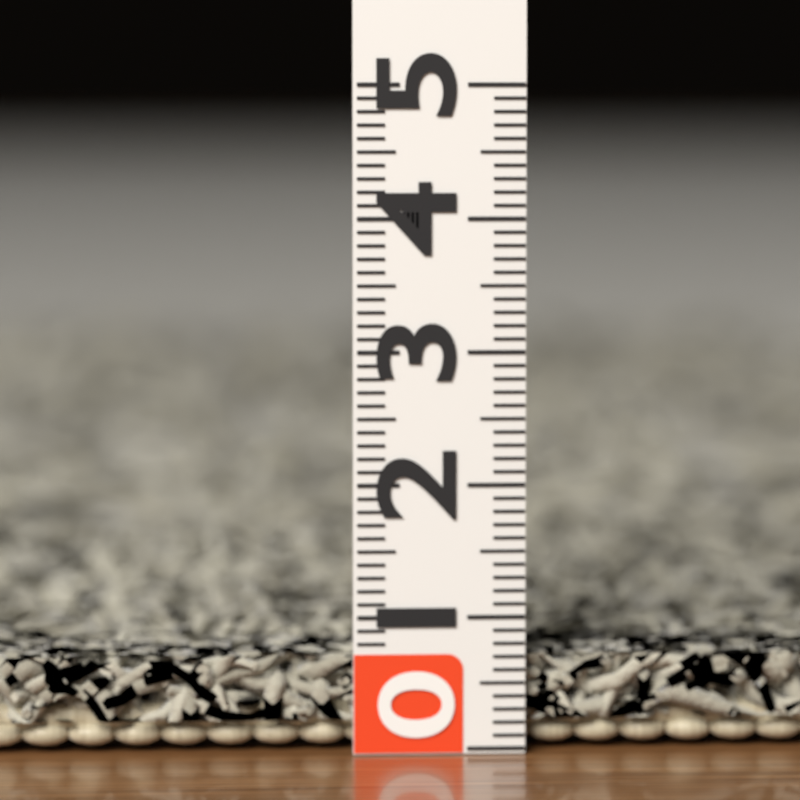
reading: 0.7 (no unit)
